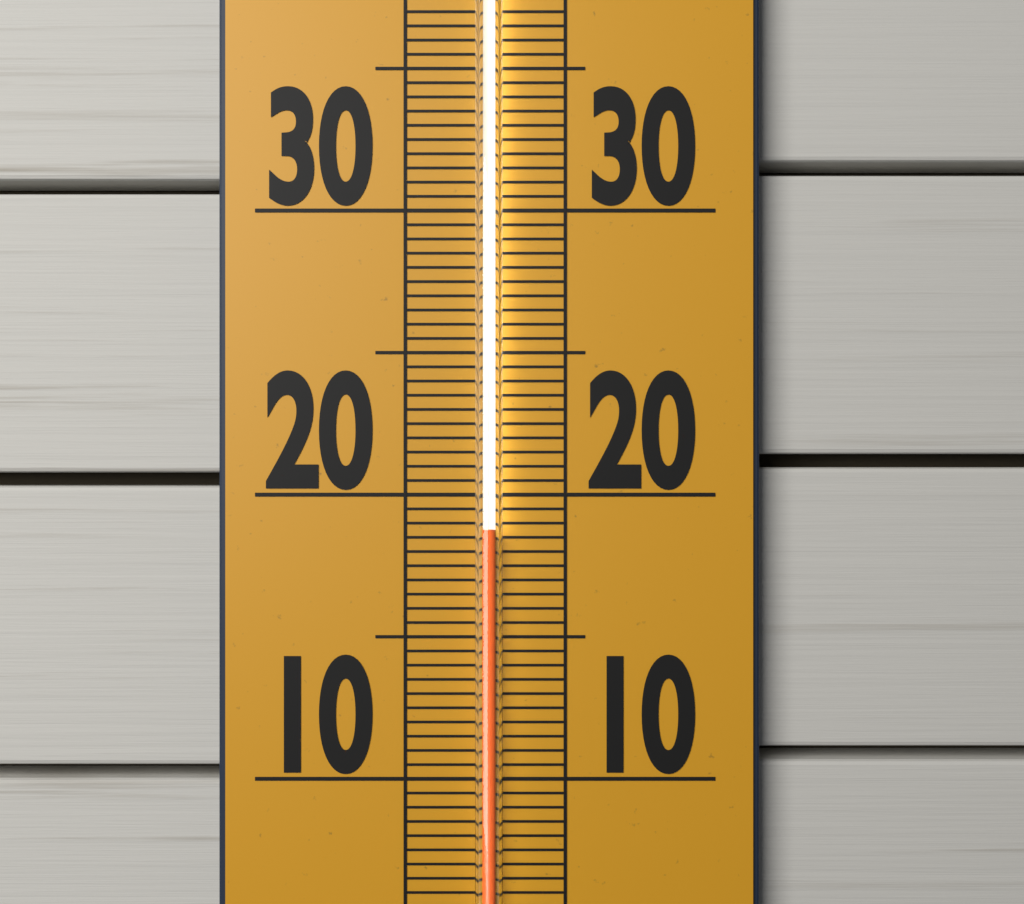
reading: 18.8 (no unit)
